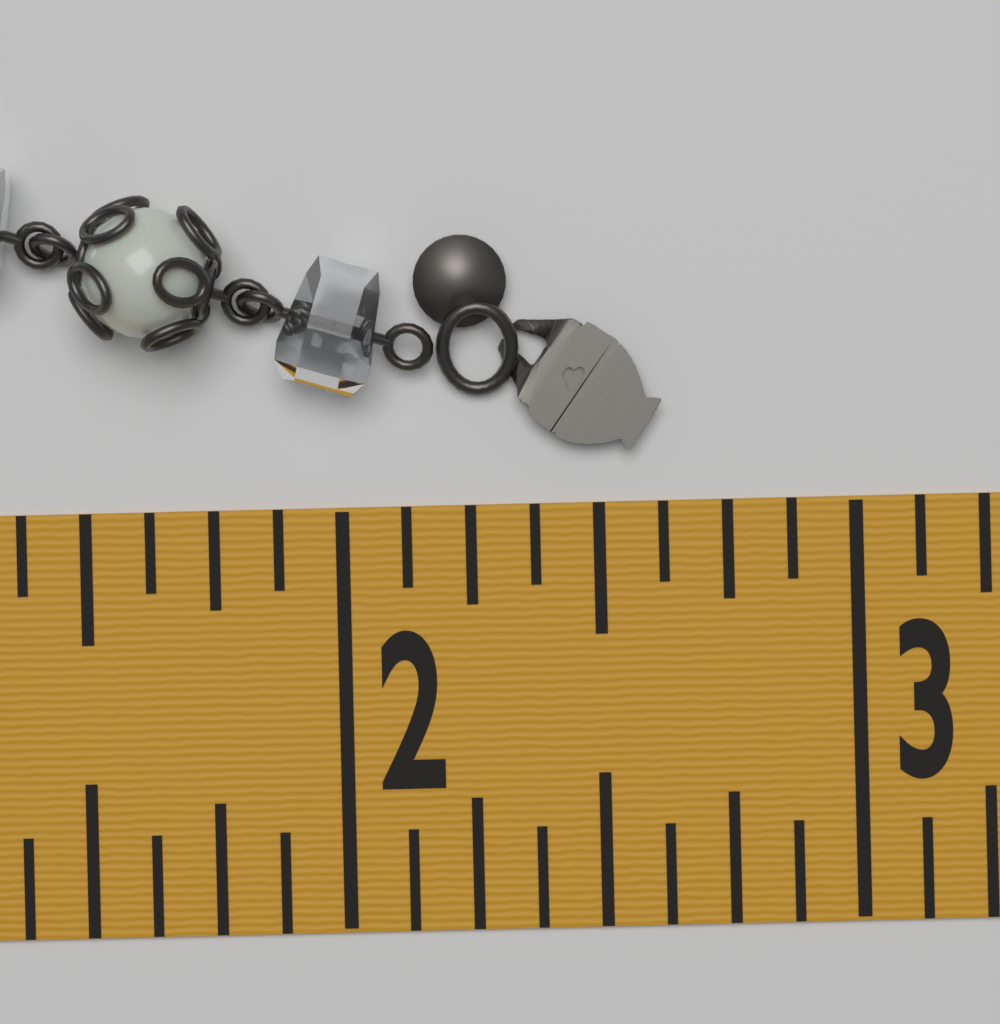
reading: 2.625 in
